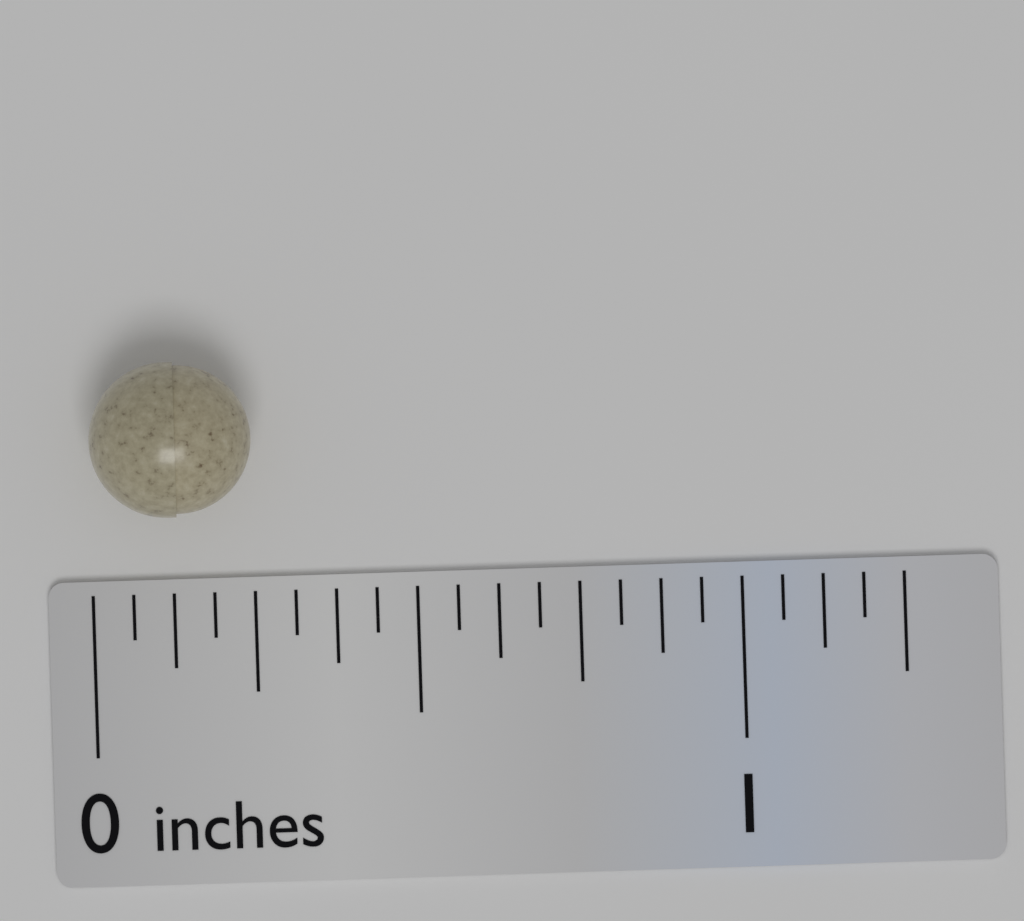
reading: 0.2500 in
